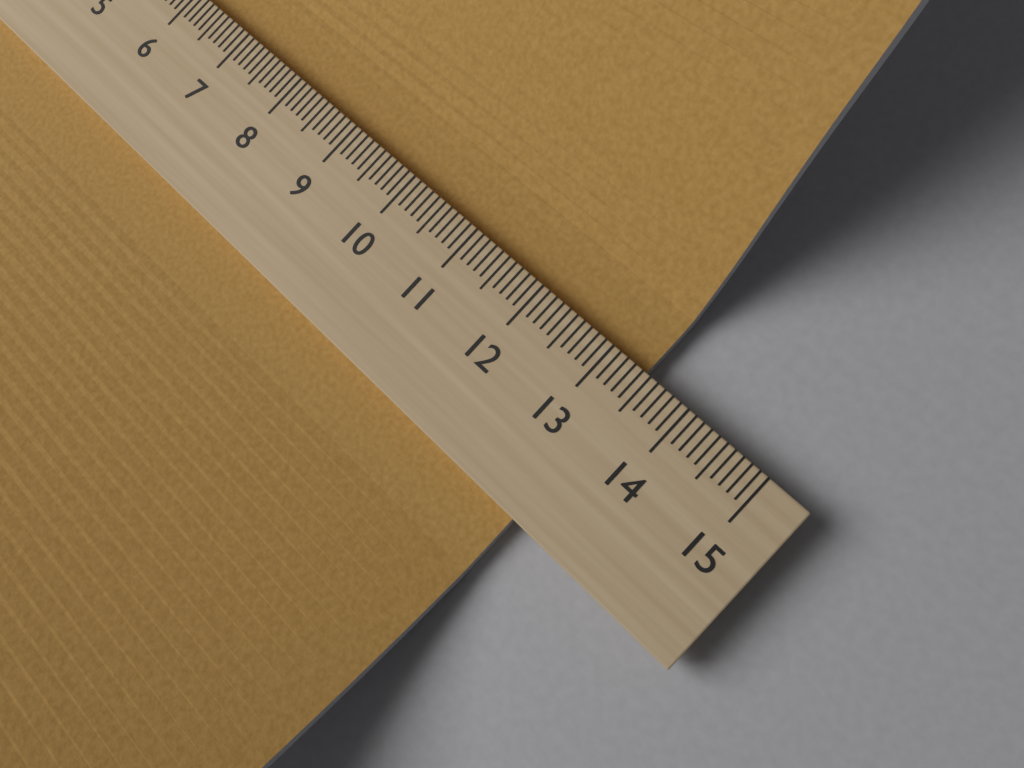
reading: 13.4 (no unit)
